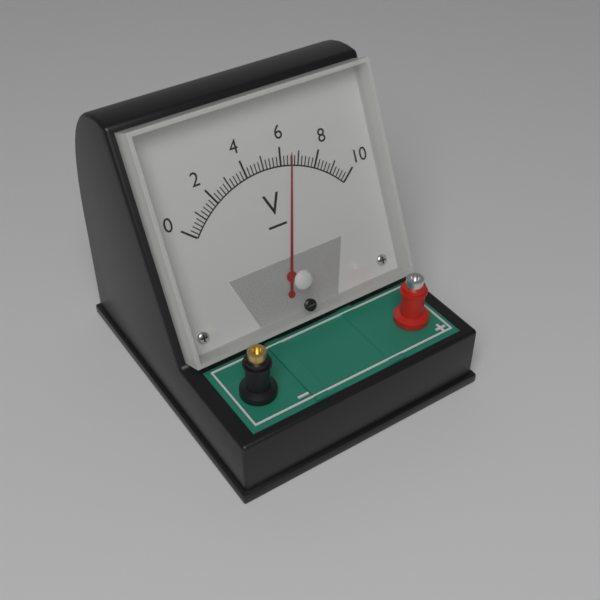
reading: 6.6 V
